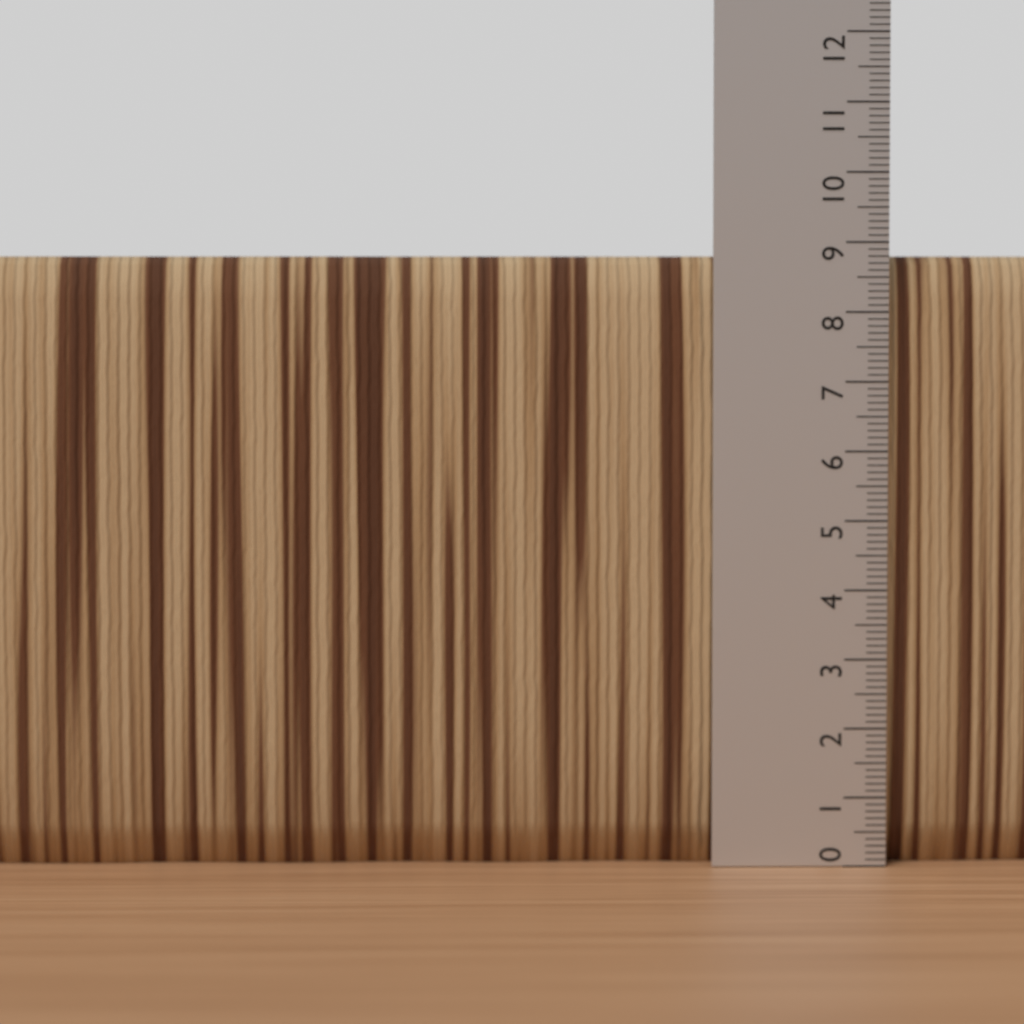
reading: 8.8 (no unit)
